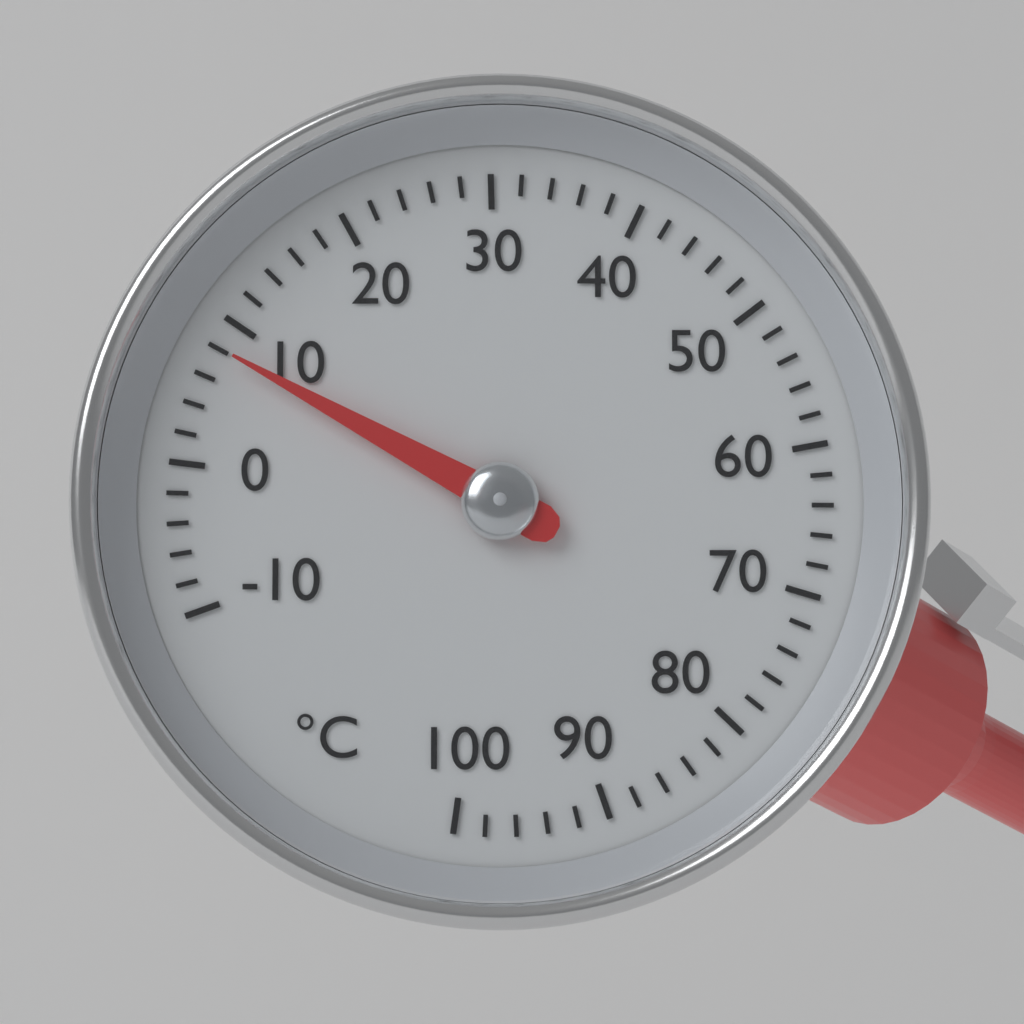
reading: 8 °C
